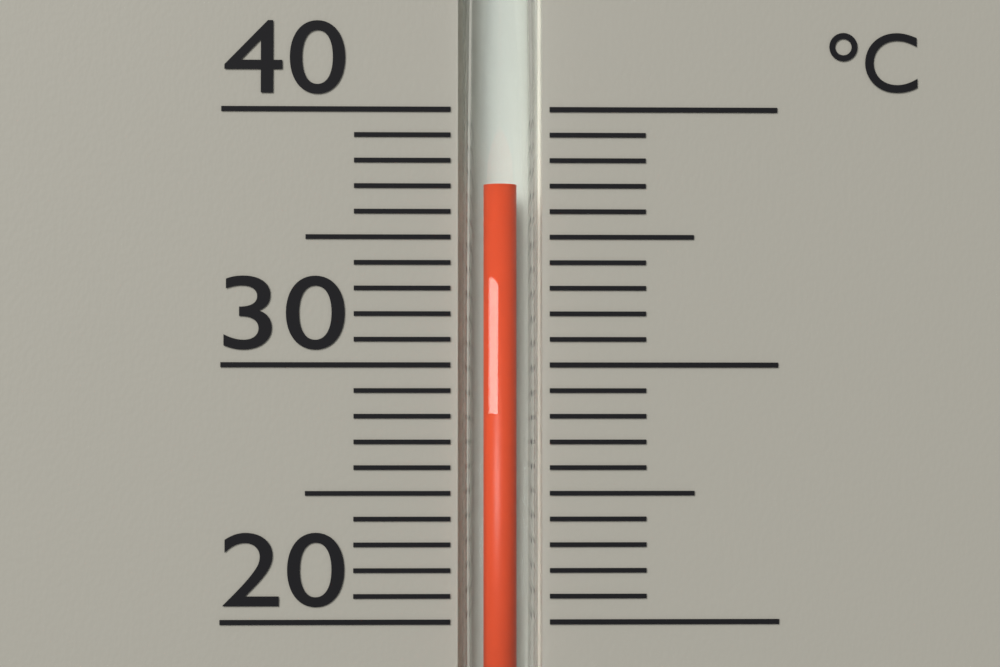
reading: 37 °C
